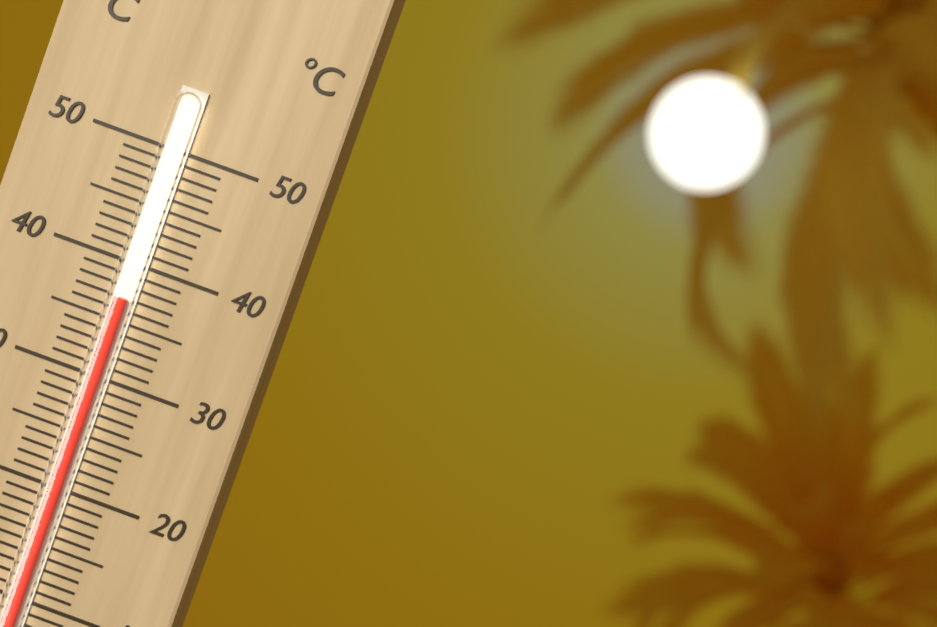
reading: 37 °C
